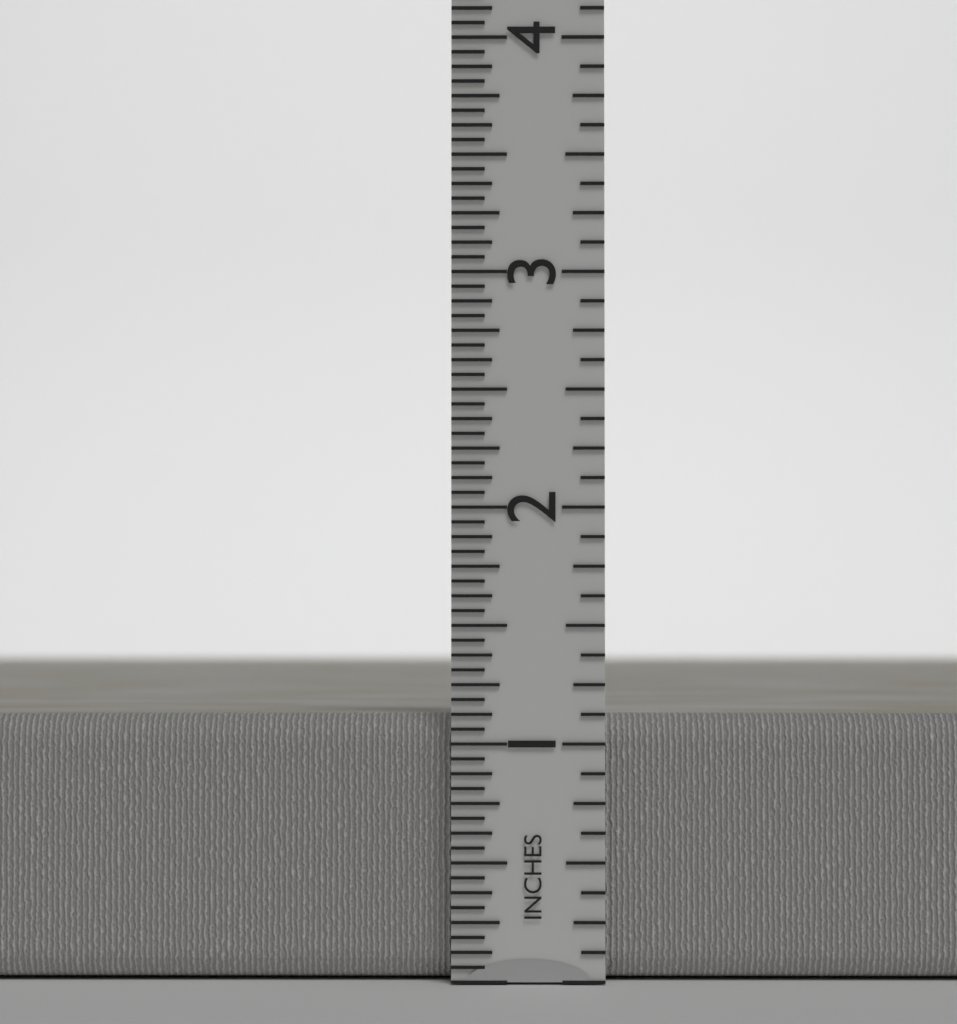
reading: 1.1250 in
